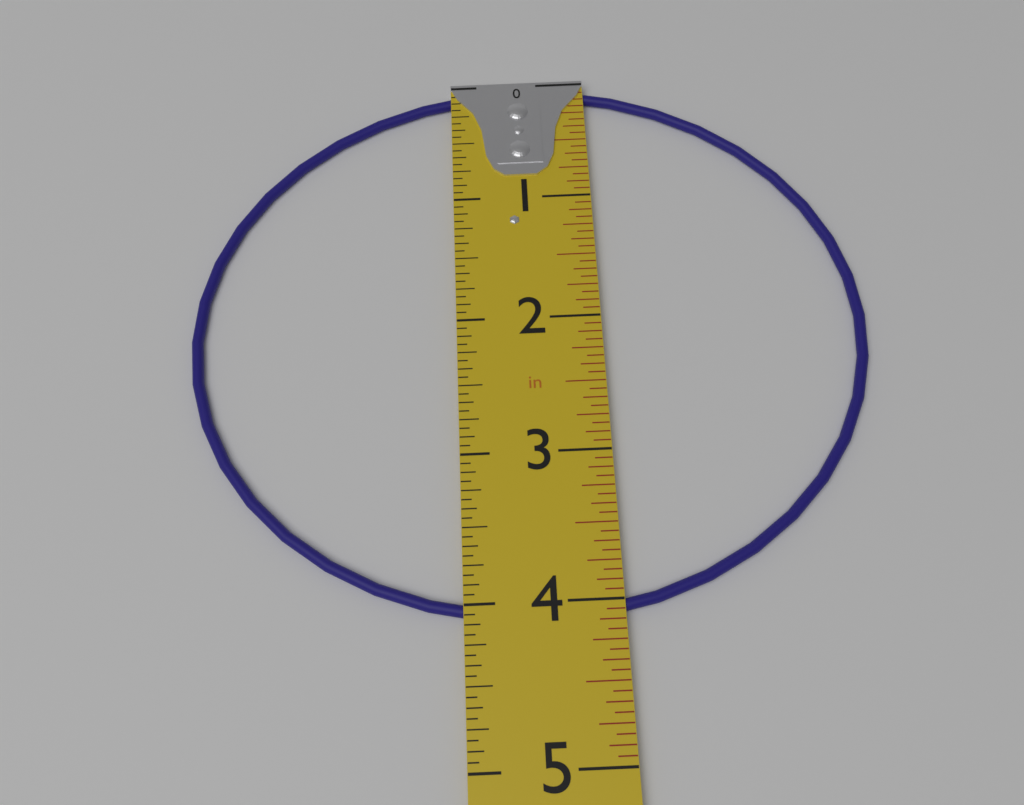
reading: 4.1250 in
